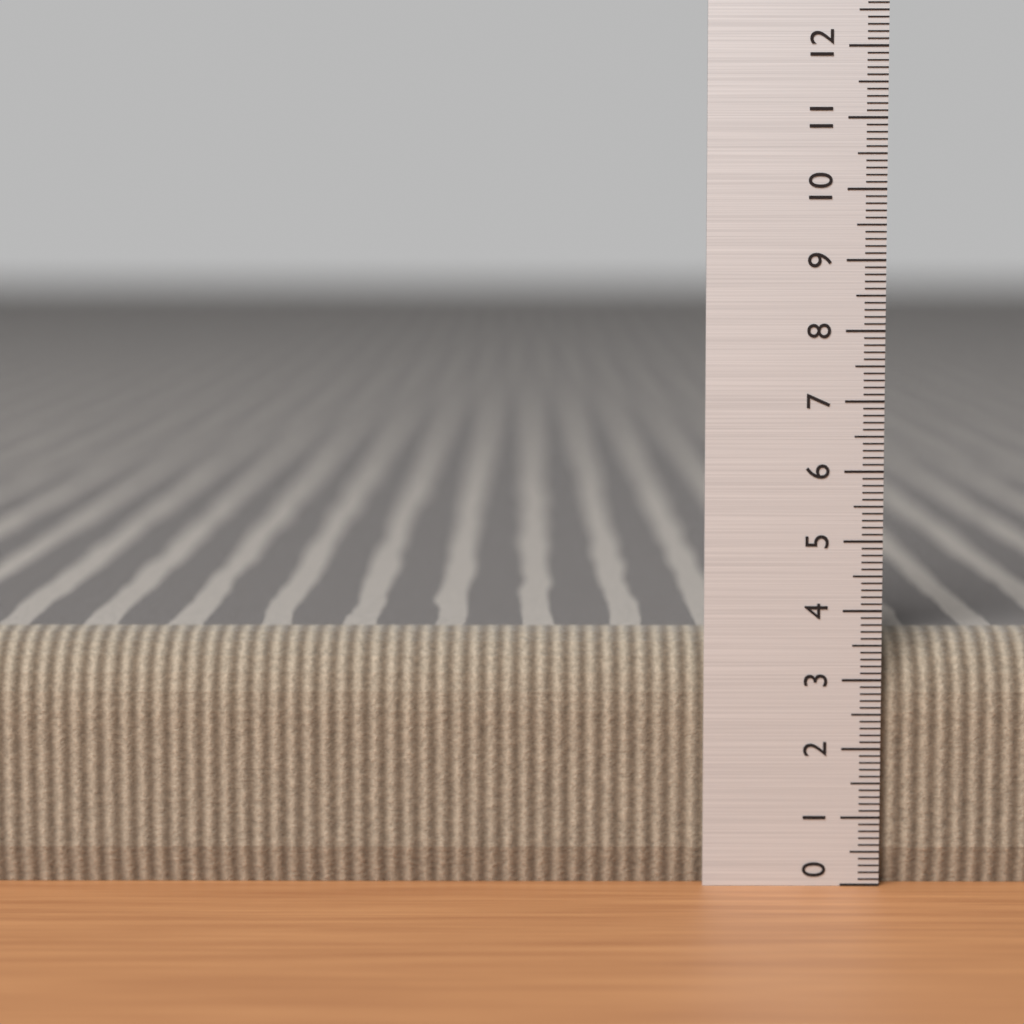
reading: 3.6 (no unit)
